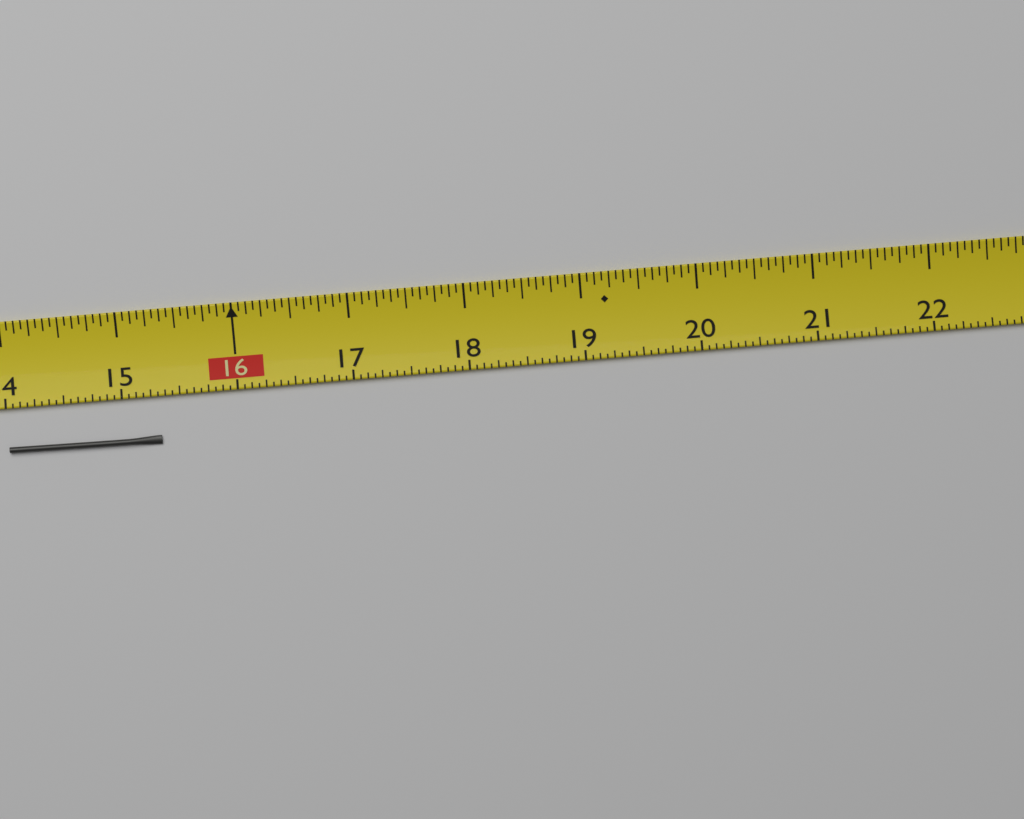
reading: 15.3125 (no unit)
